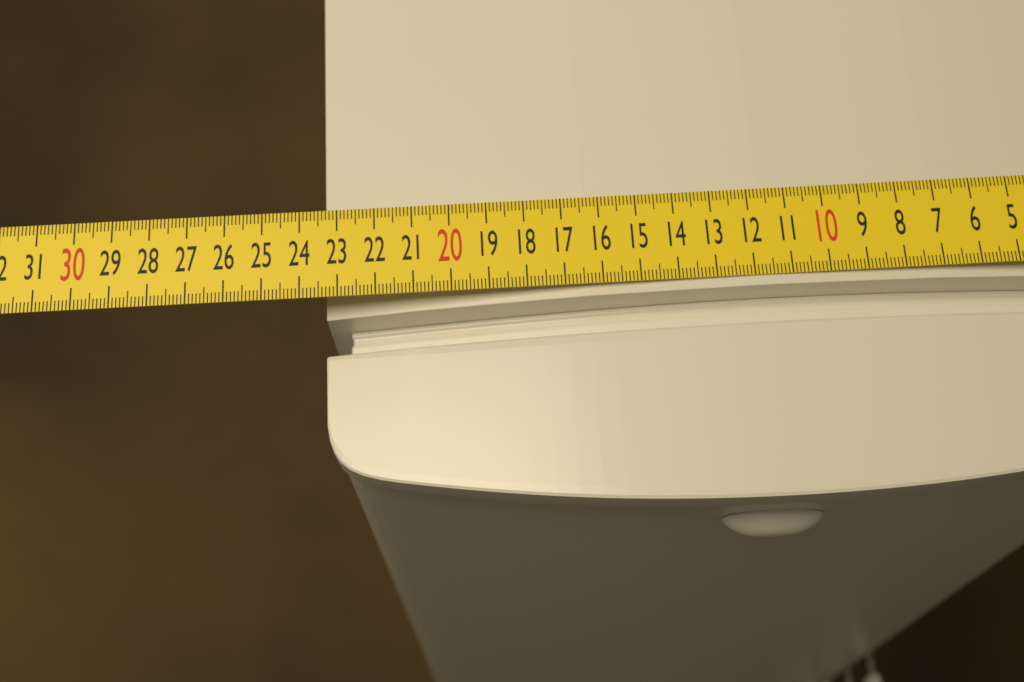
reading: 23.4 cm
